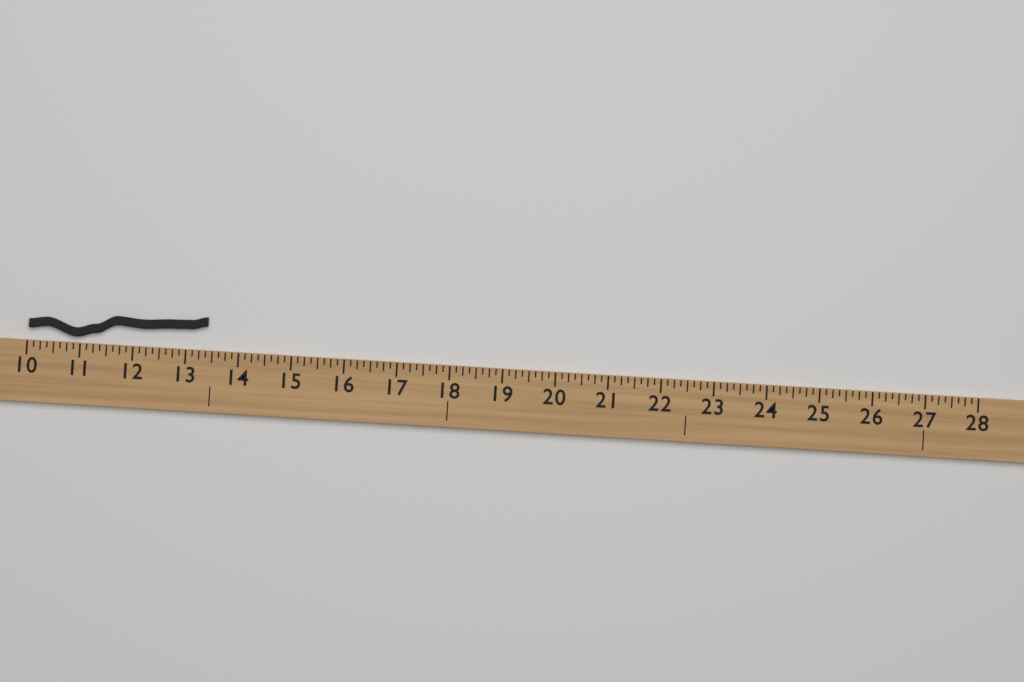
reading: 13.375 (no unit)
